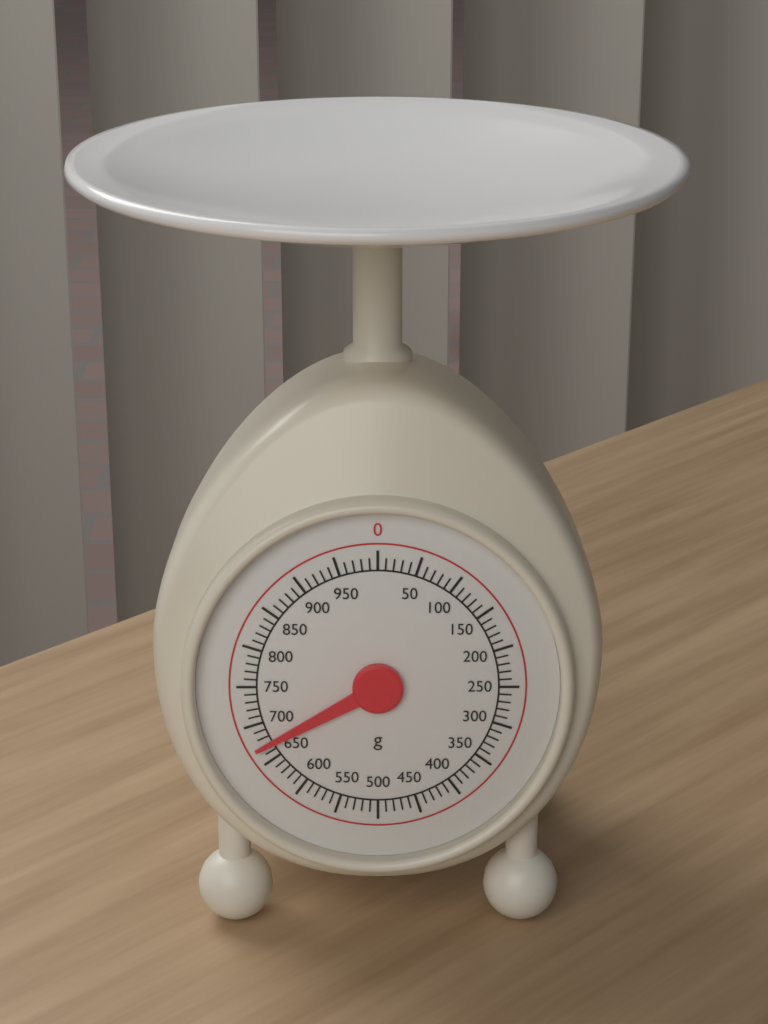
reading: 670 g
